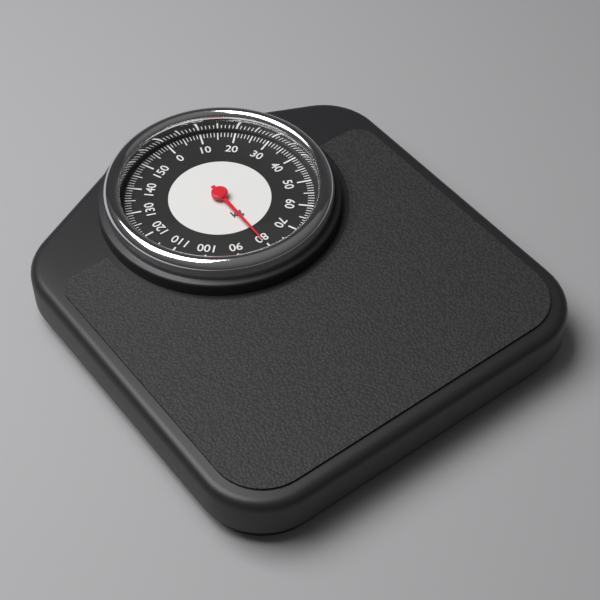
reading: 81 kg
